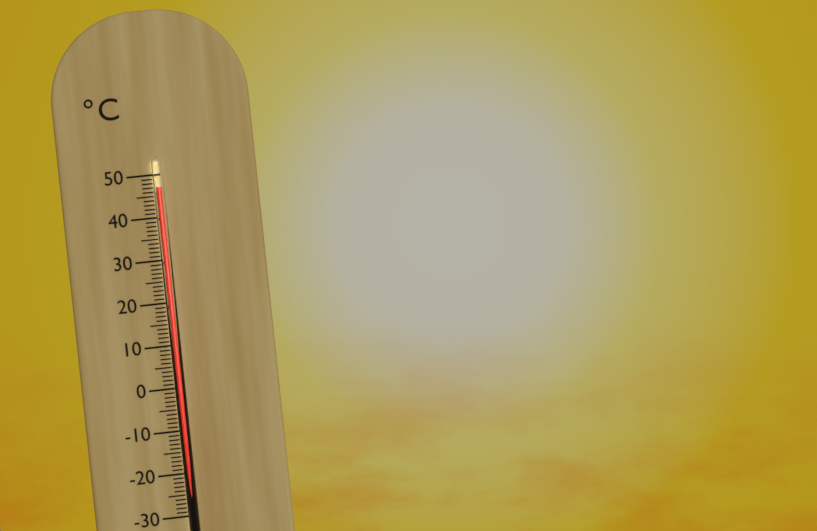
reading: 47 °C
